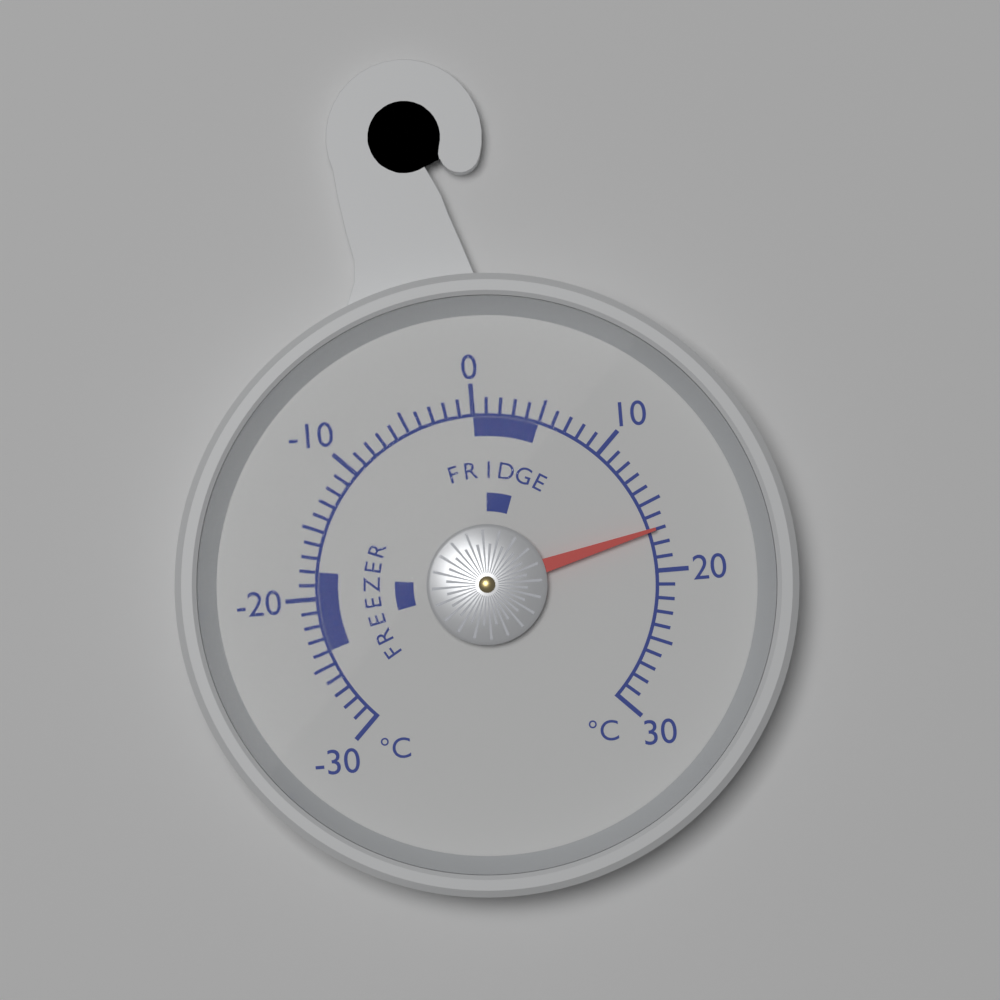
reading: 17 °C
